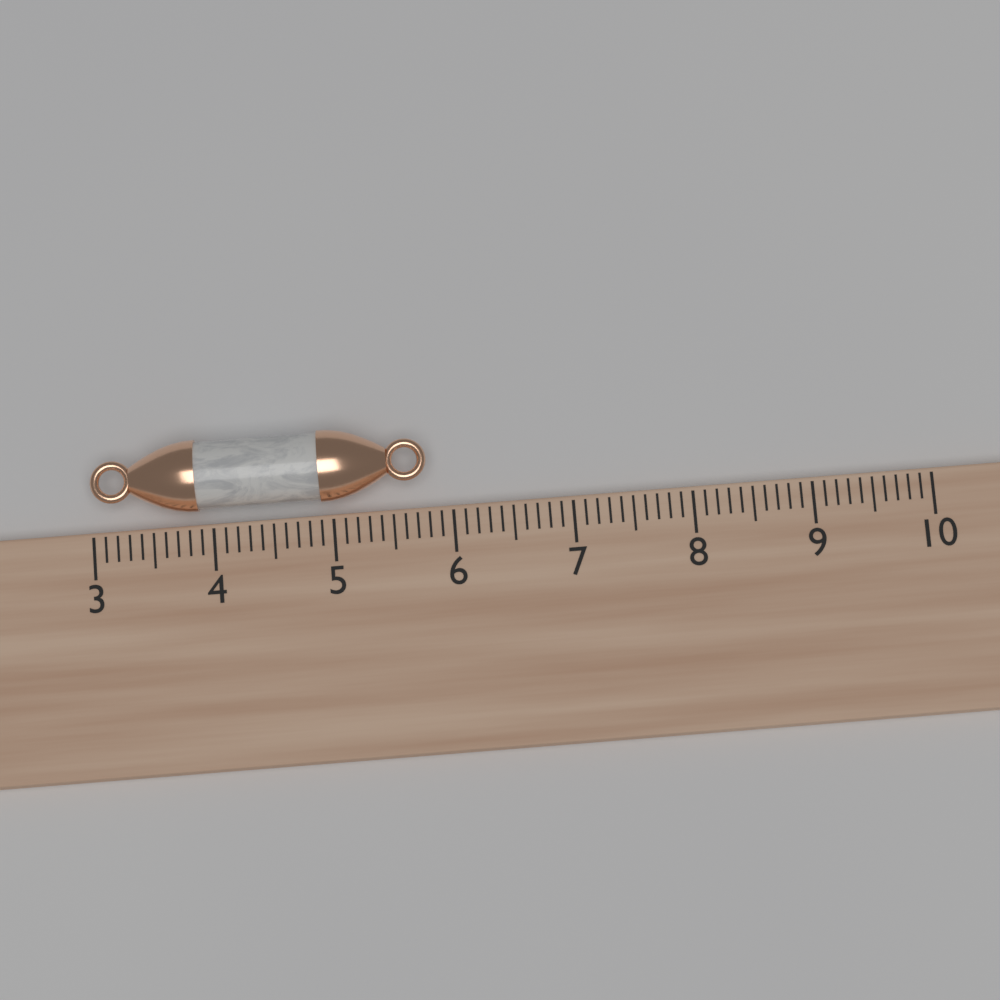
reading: 5.8 (no unit)
